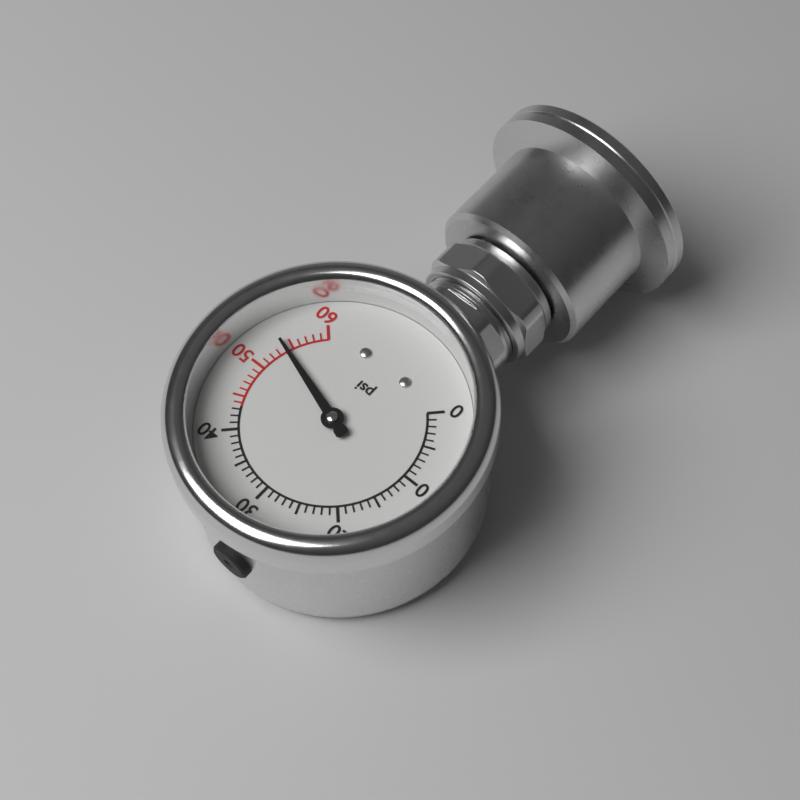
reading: 54 psi
